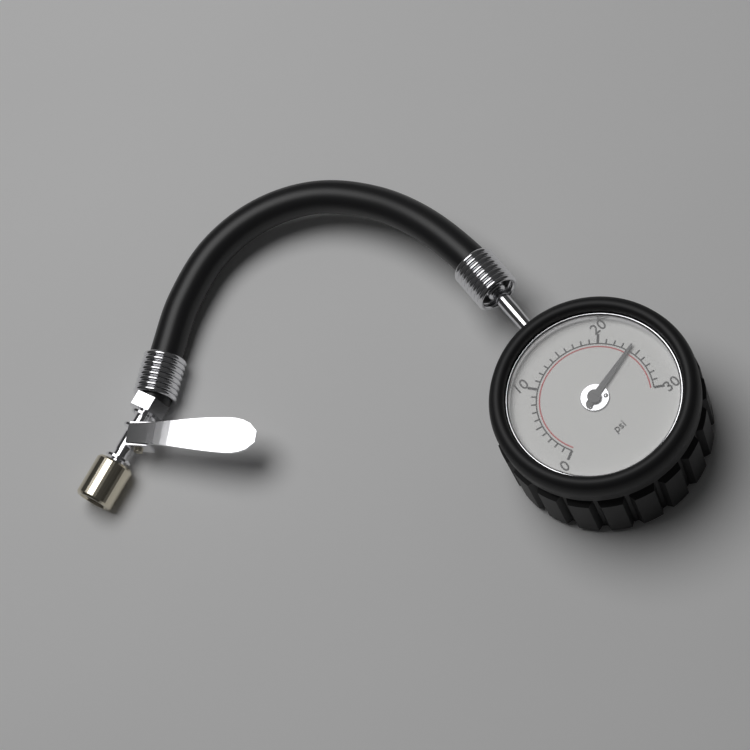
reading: 24 psi
